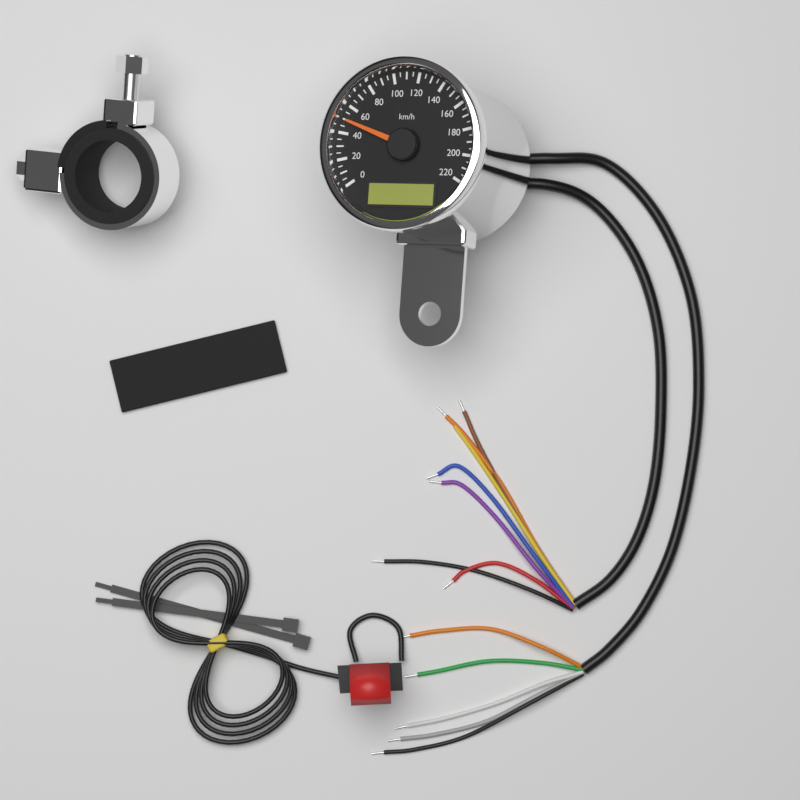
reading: 50 km/h
